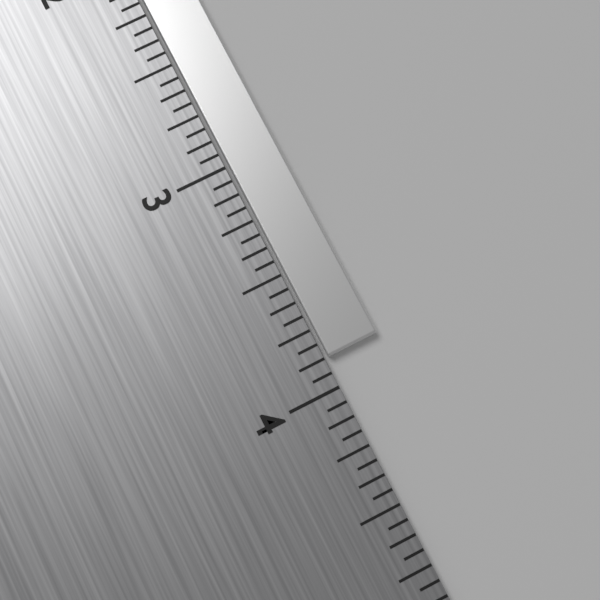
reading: 3.8750 in
